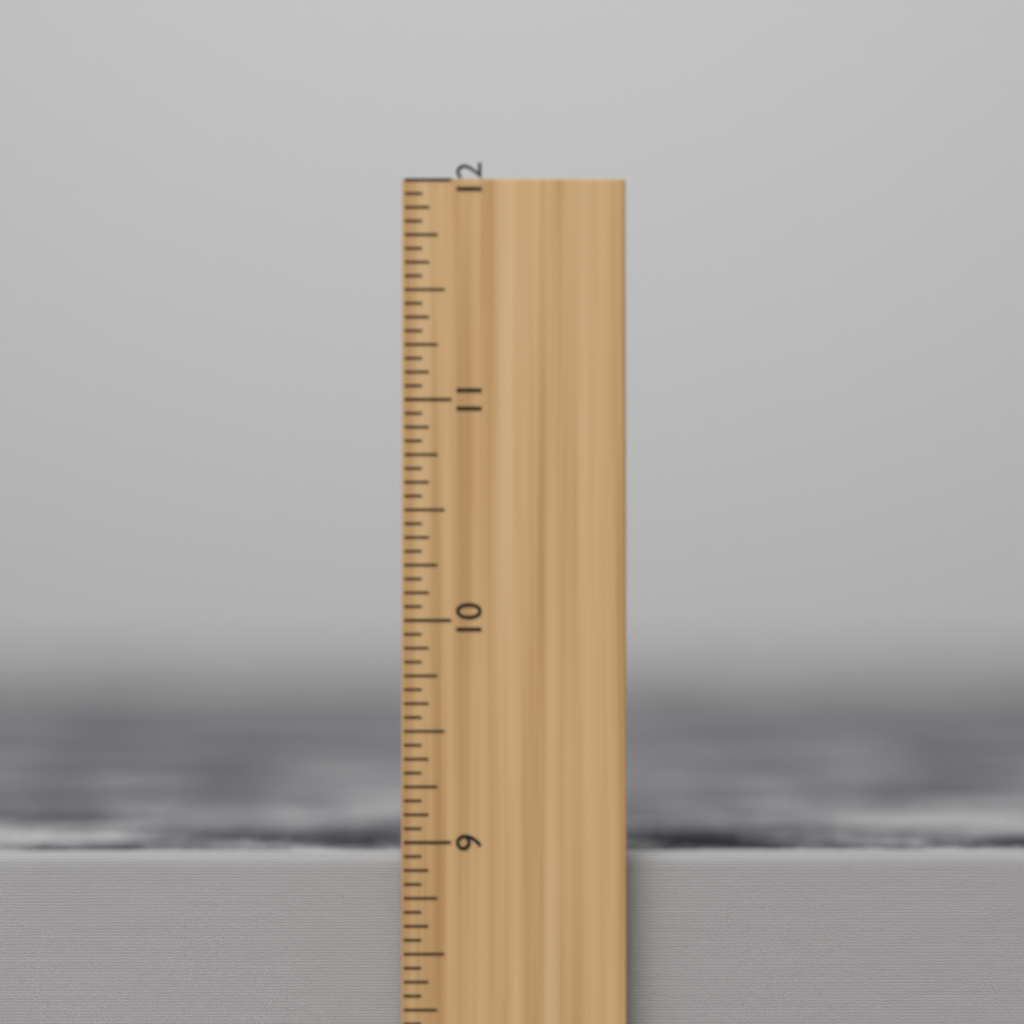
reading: 8.9375 inch
